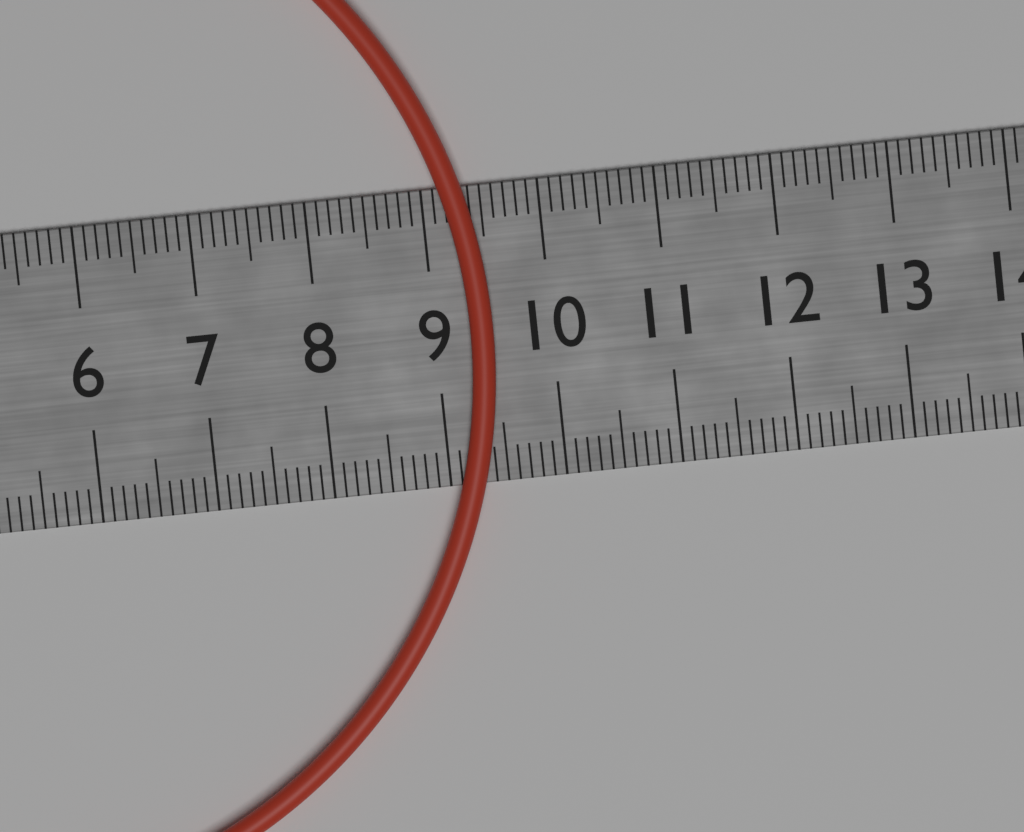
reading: 9.5 cm
